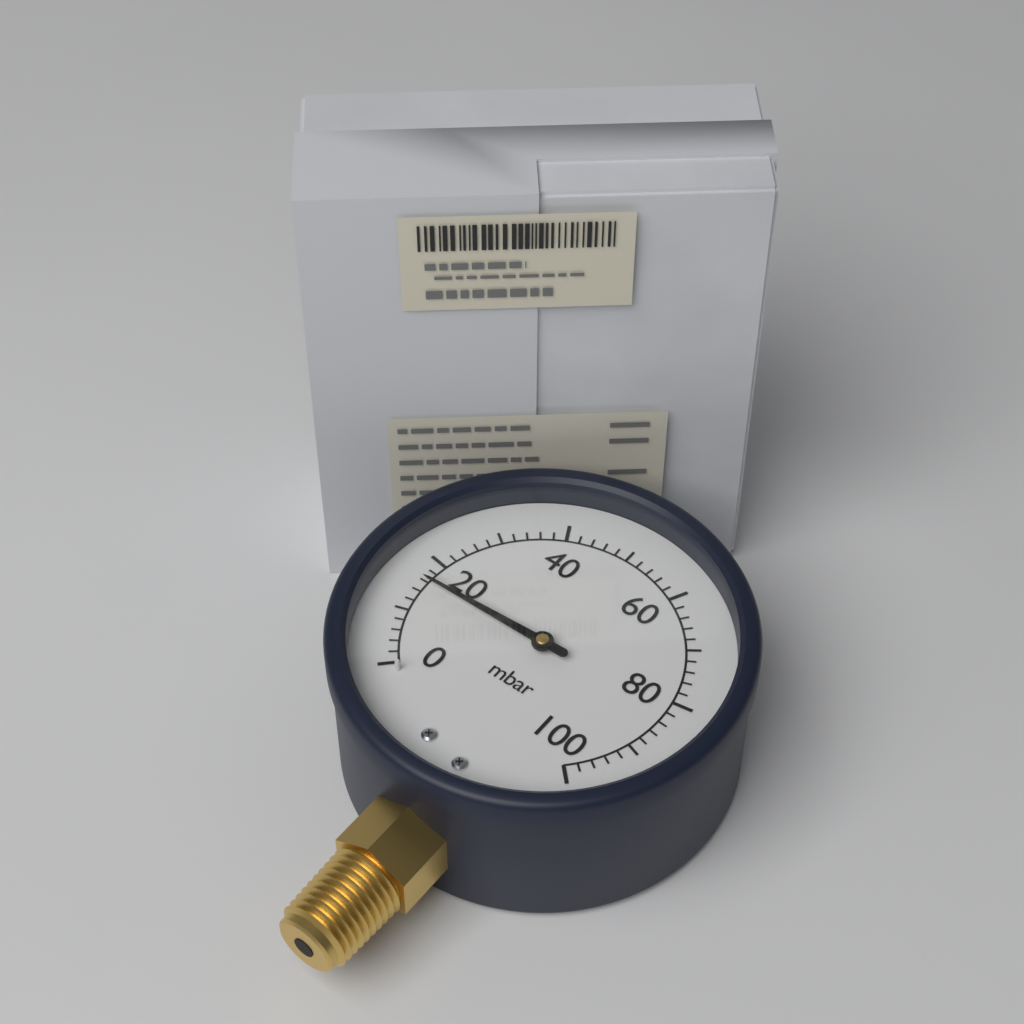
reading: 16 mbar
